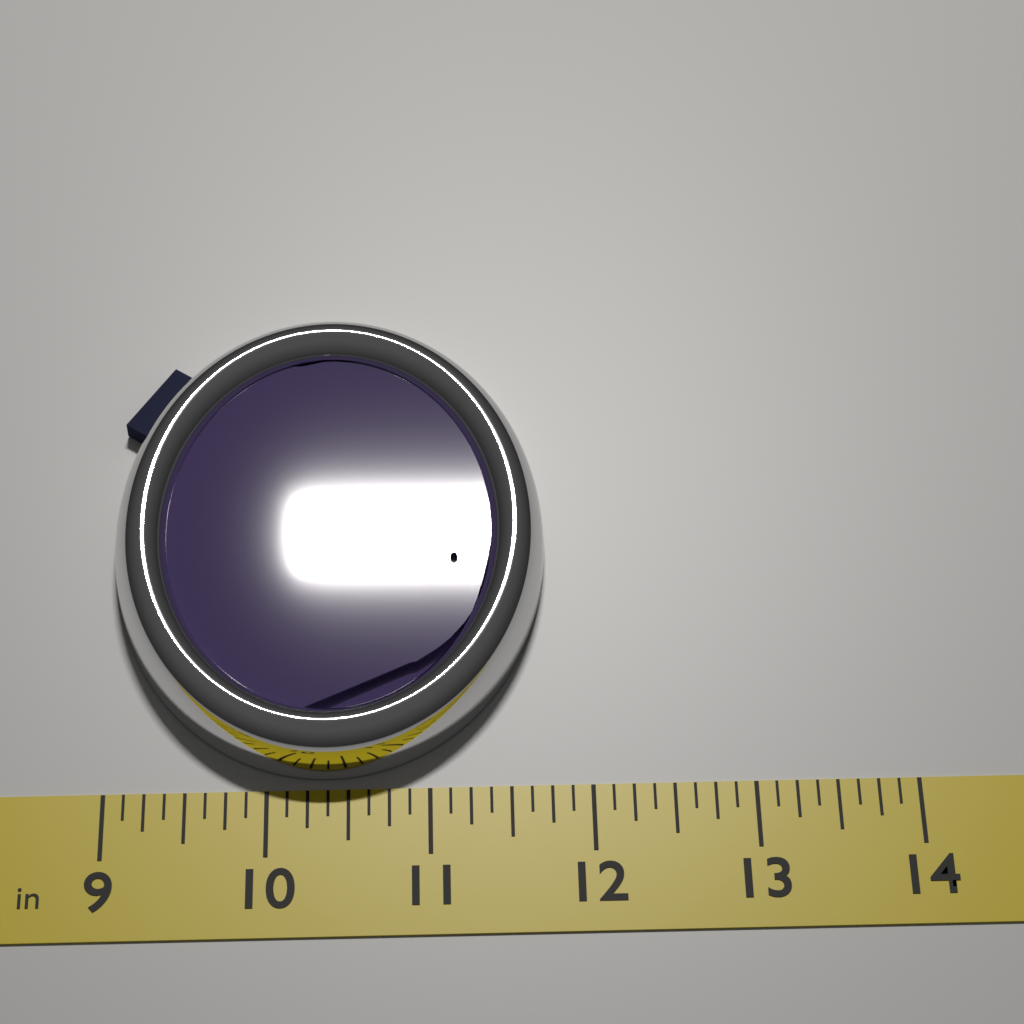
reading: 11.750 in
